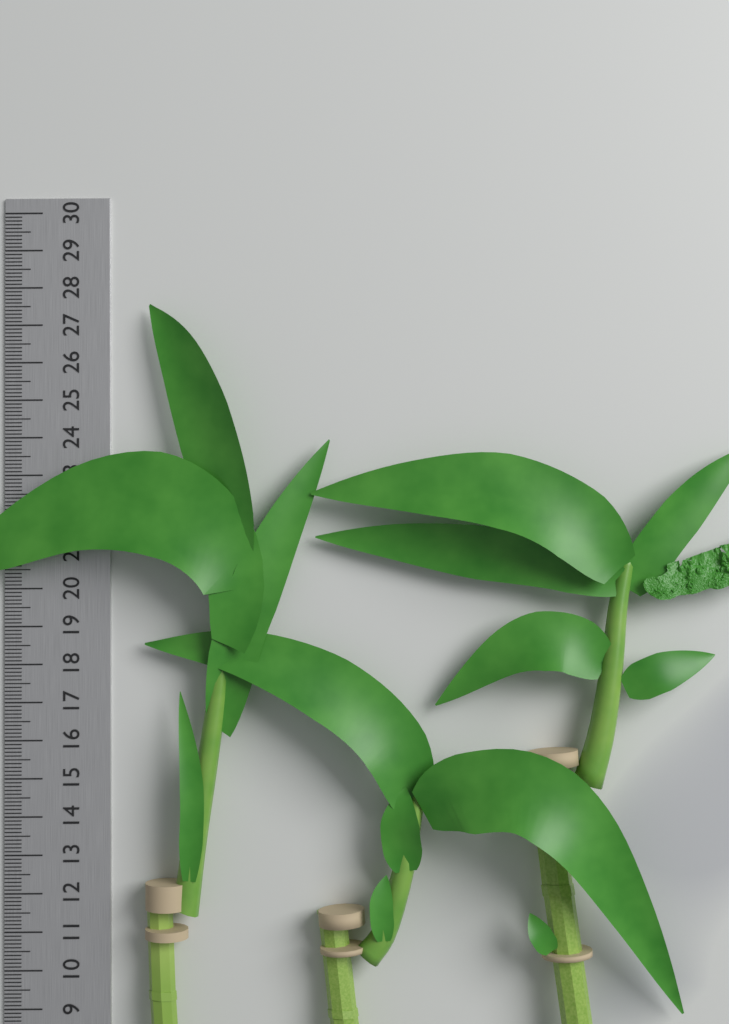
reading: 27.5 cm
